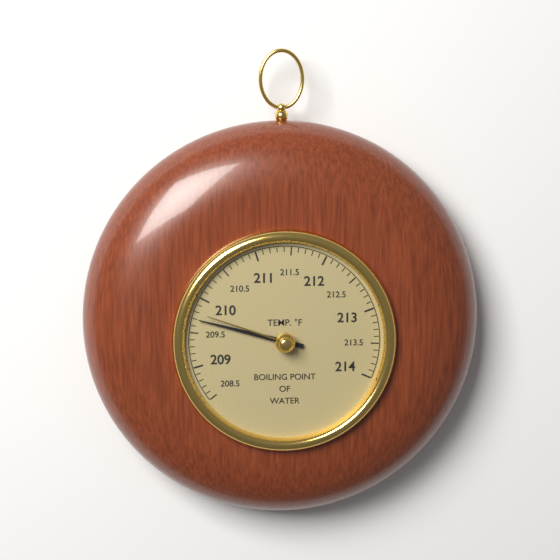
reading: 209.7 °F
